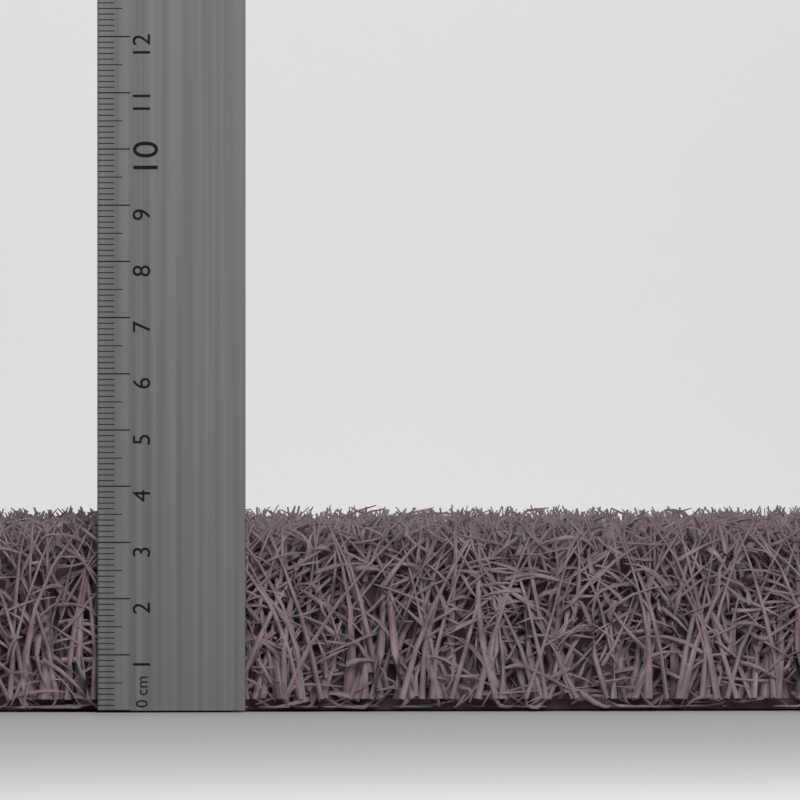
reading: 3.5 cm
